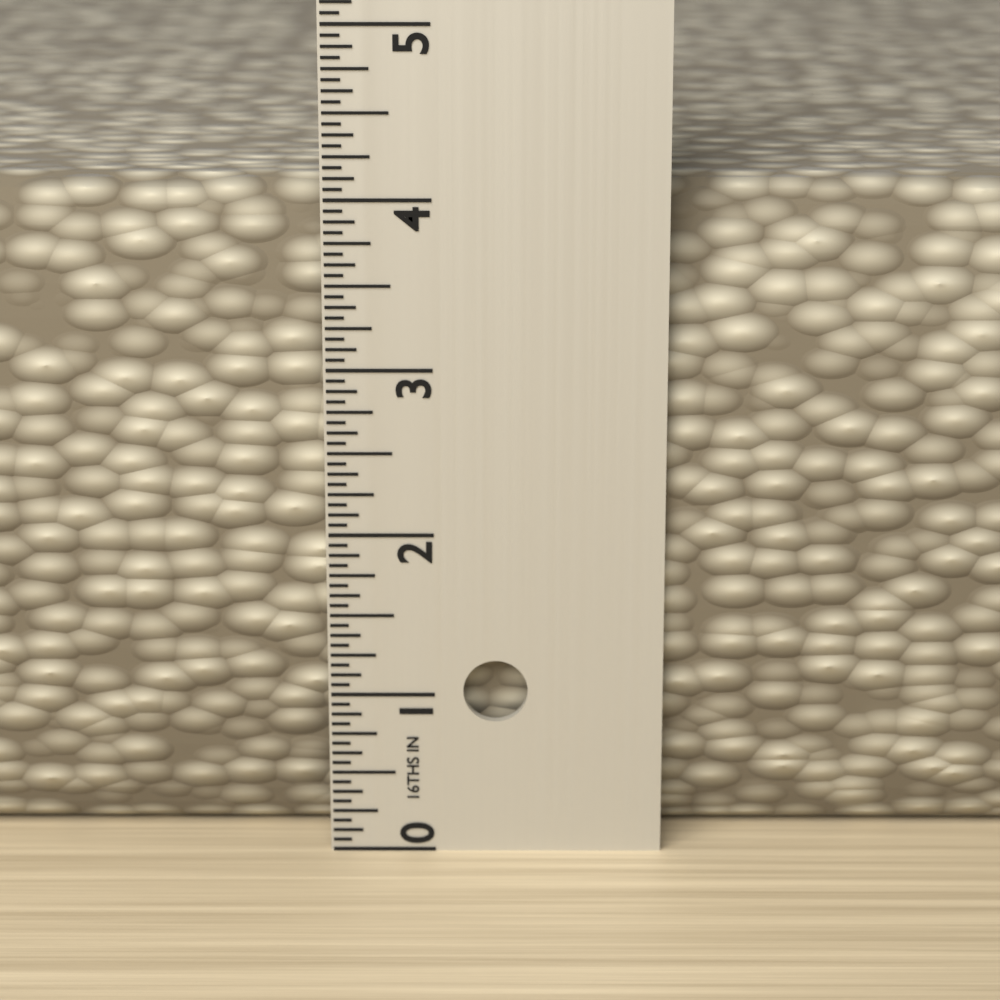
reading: 4.0625 in
